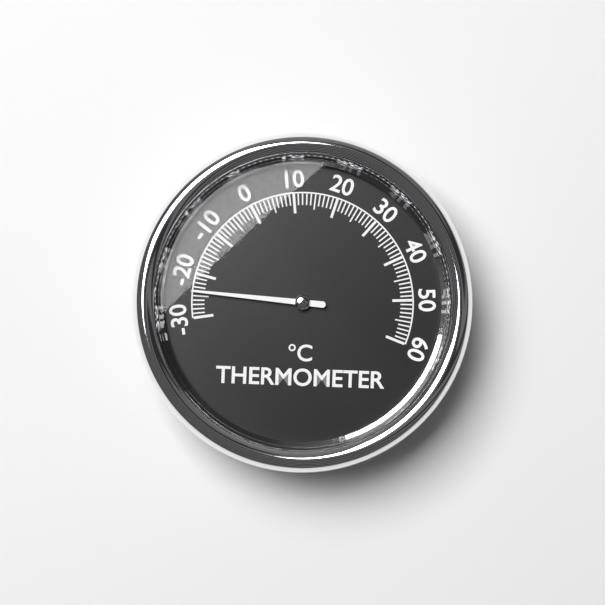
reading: -24 °C
